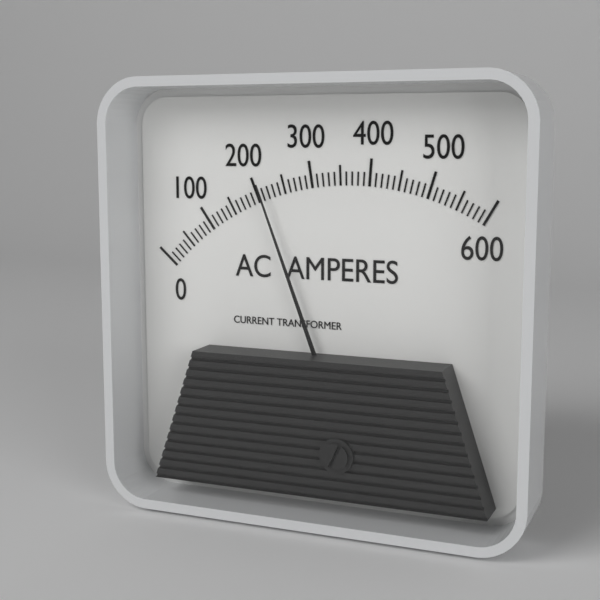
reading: 210 A
